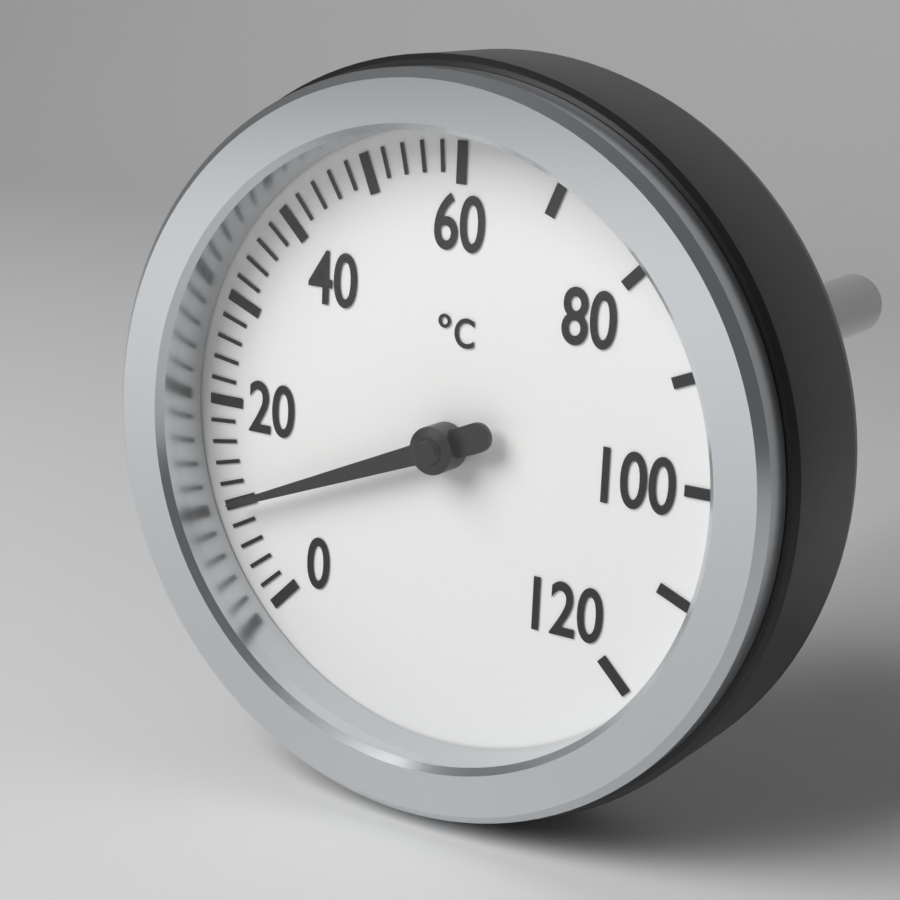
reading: 10 °C
